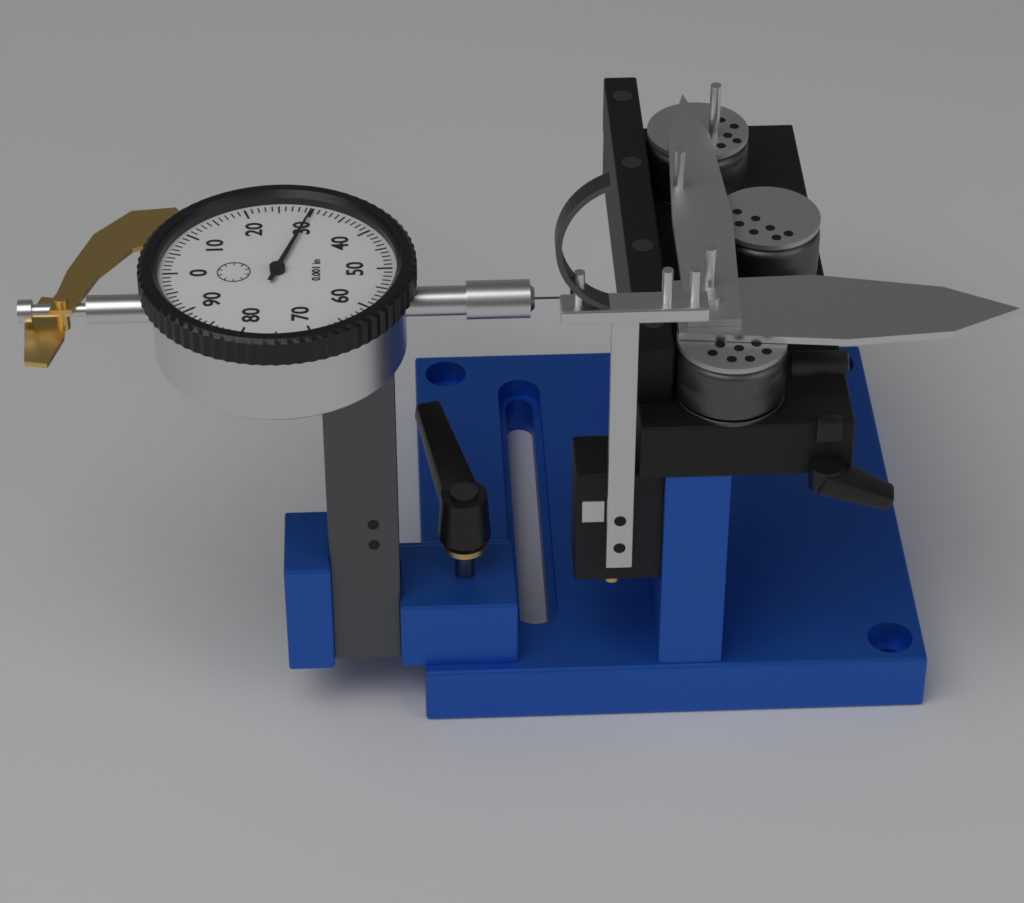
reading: 0.030 in
